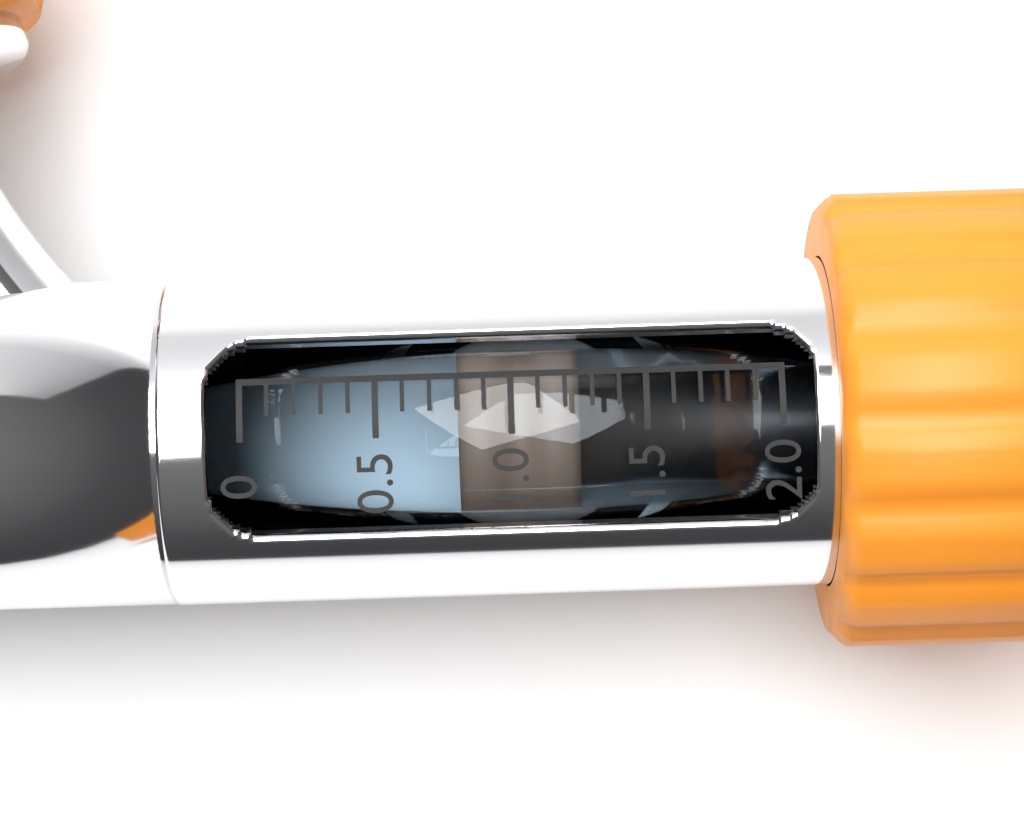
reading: 0.8 (no unit)
